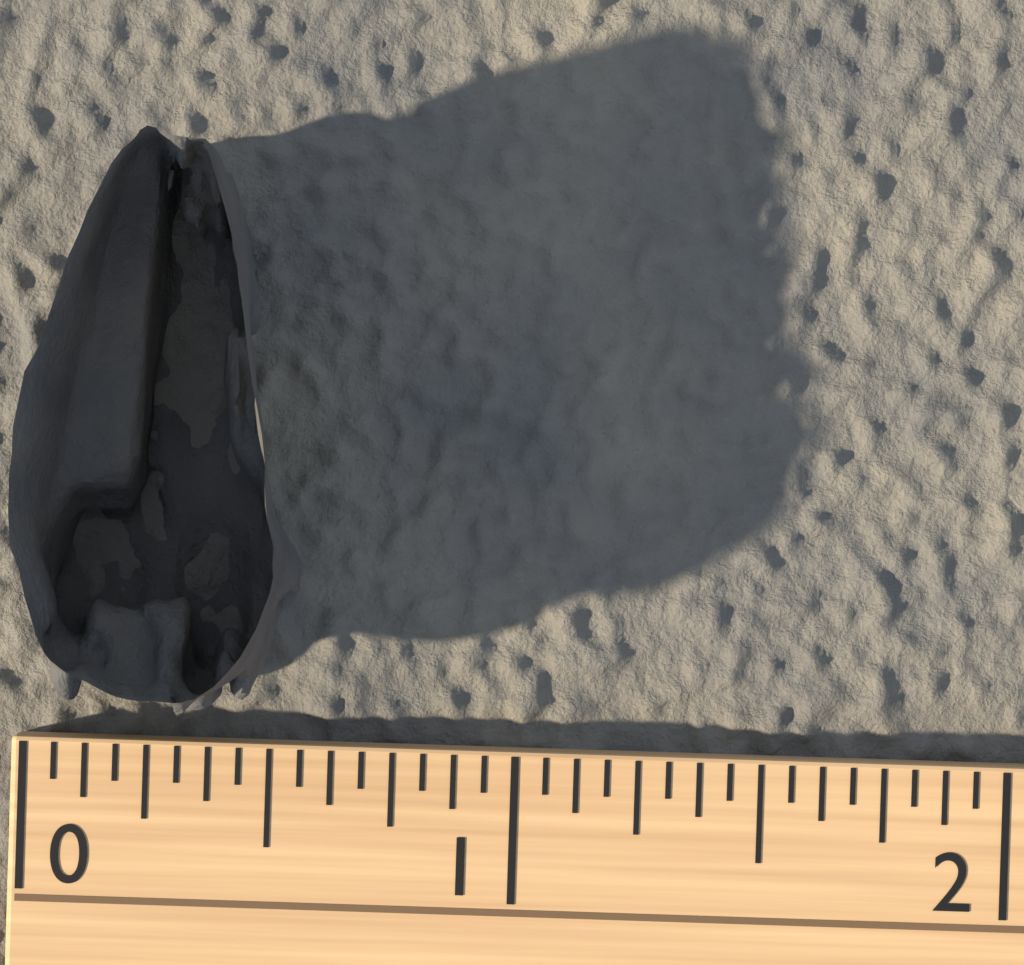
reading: 0.5625 (no unit)
